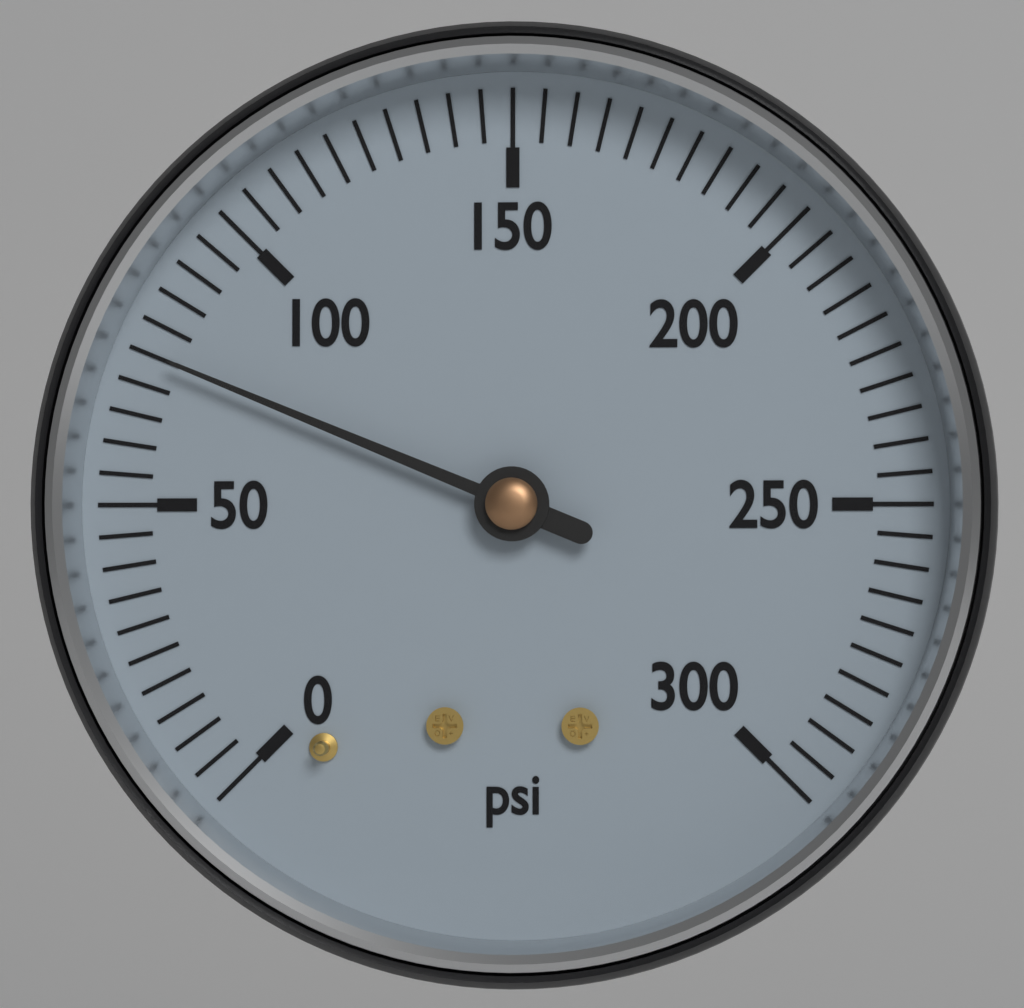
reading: 75 psi
